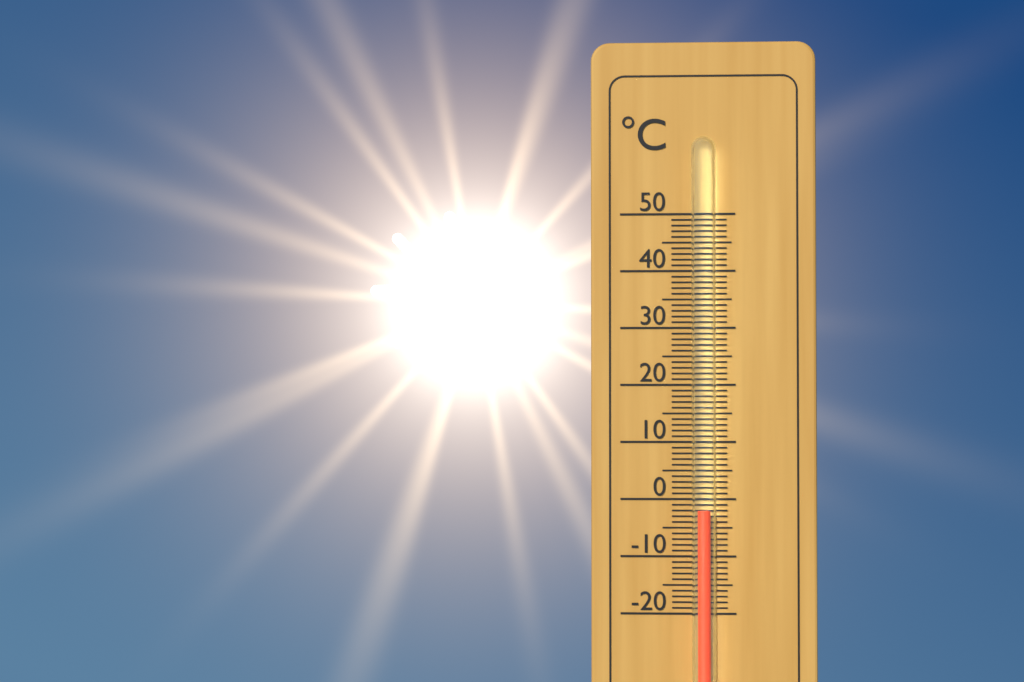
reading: -2 °C
